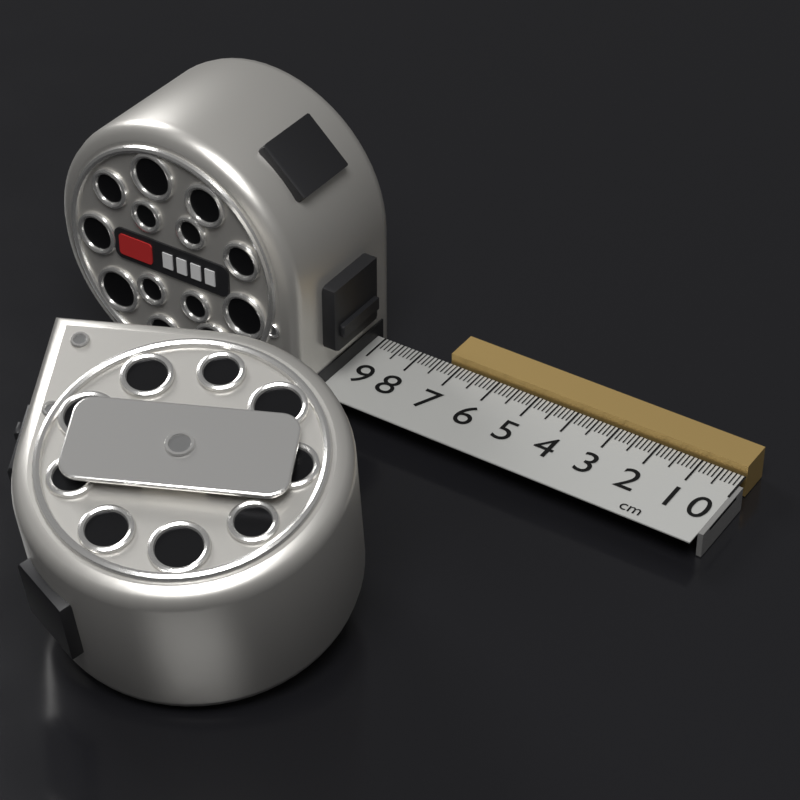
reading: 7.3 cm
